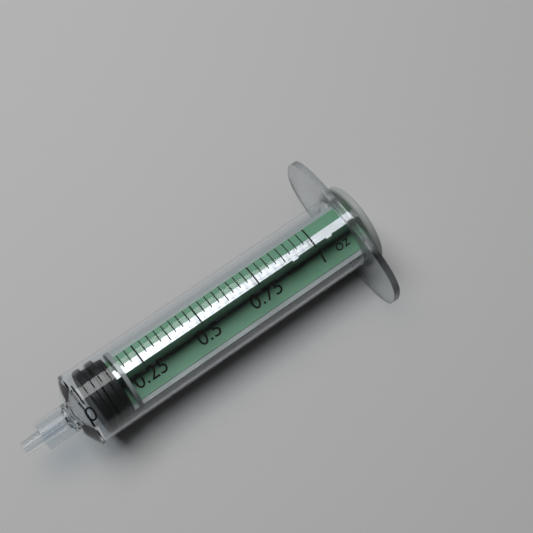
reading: 0.03125 oz
